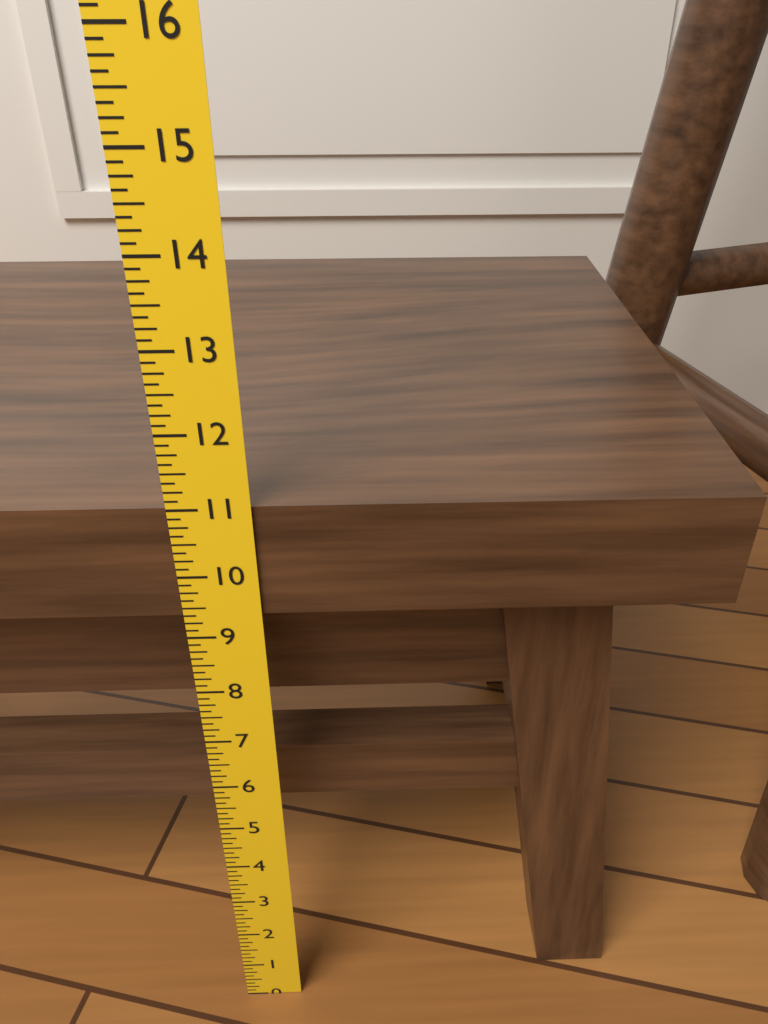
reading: 11.000 in
